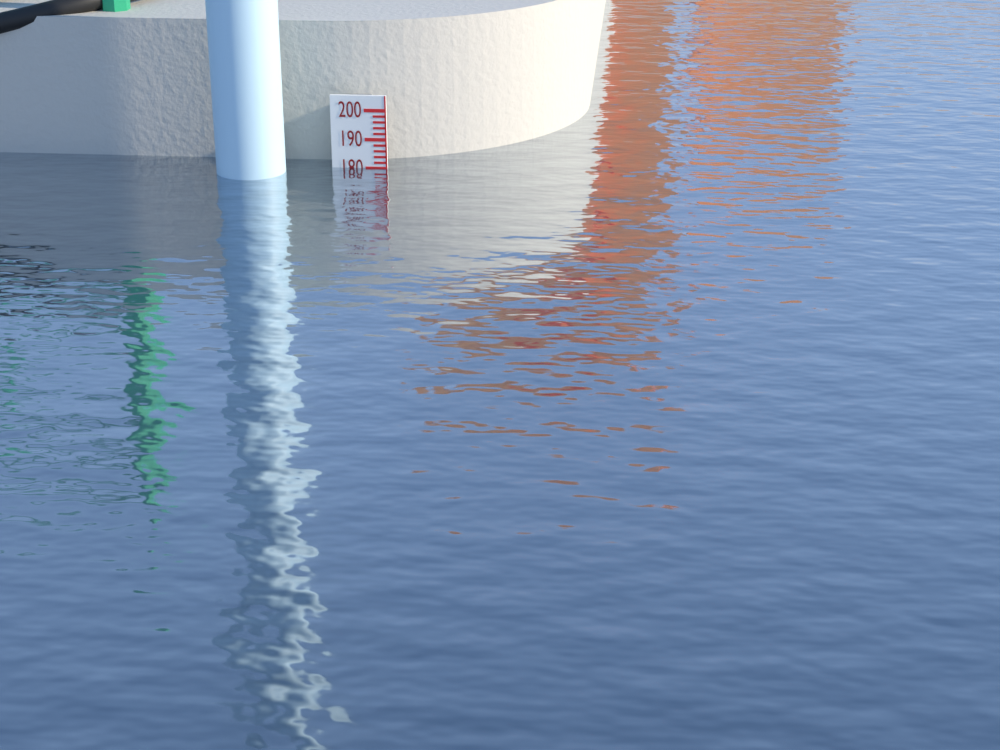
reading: 180 (no unit)
